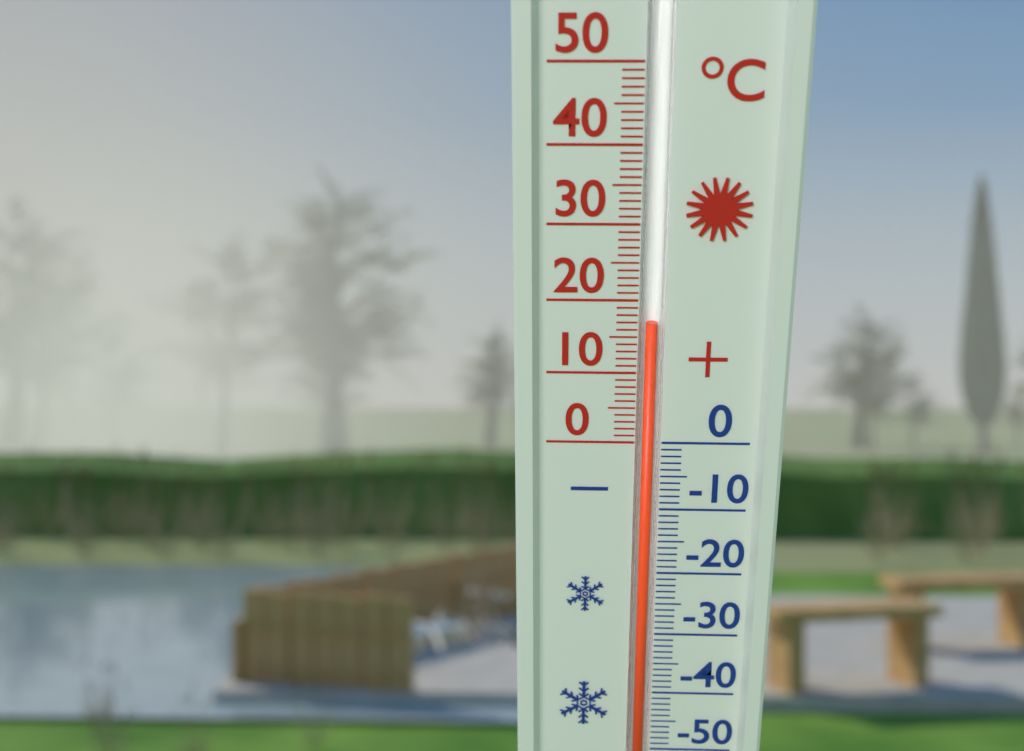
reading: 17 °C
